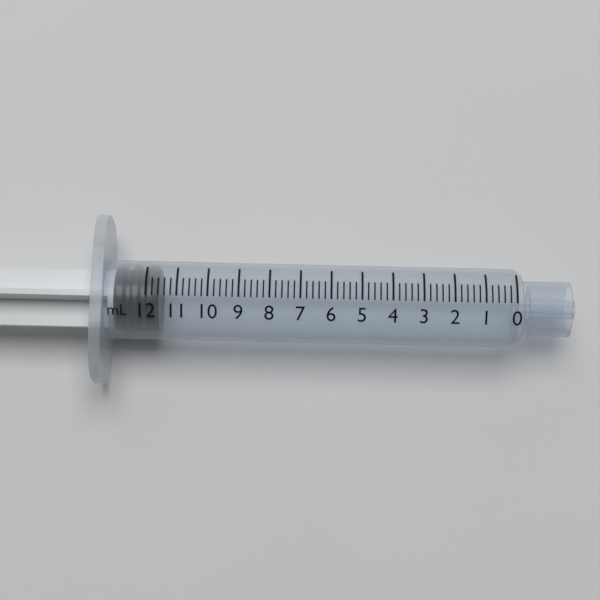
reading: 11.6 mL
